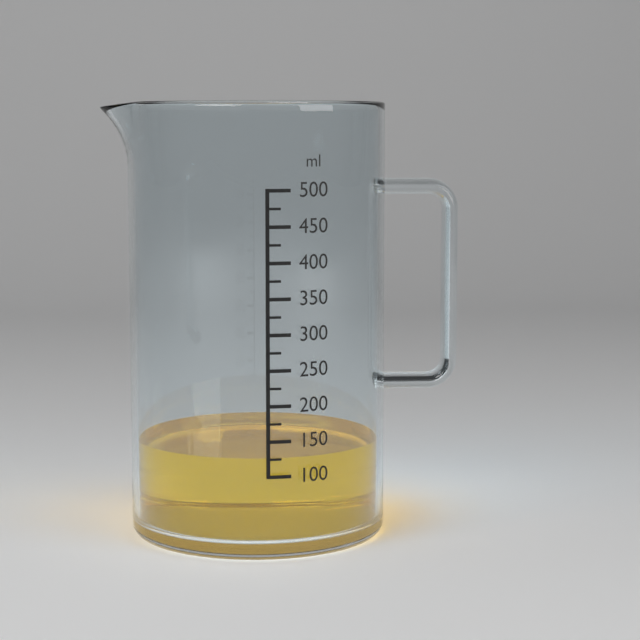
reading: 125 ml
